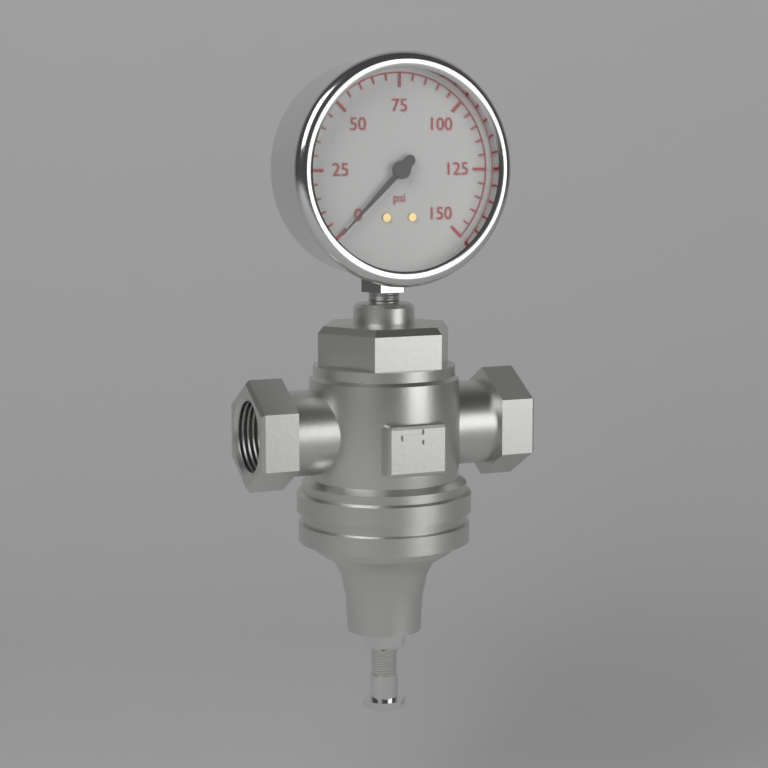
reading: 0 psi
